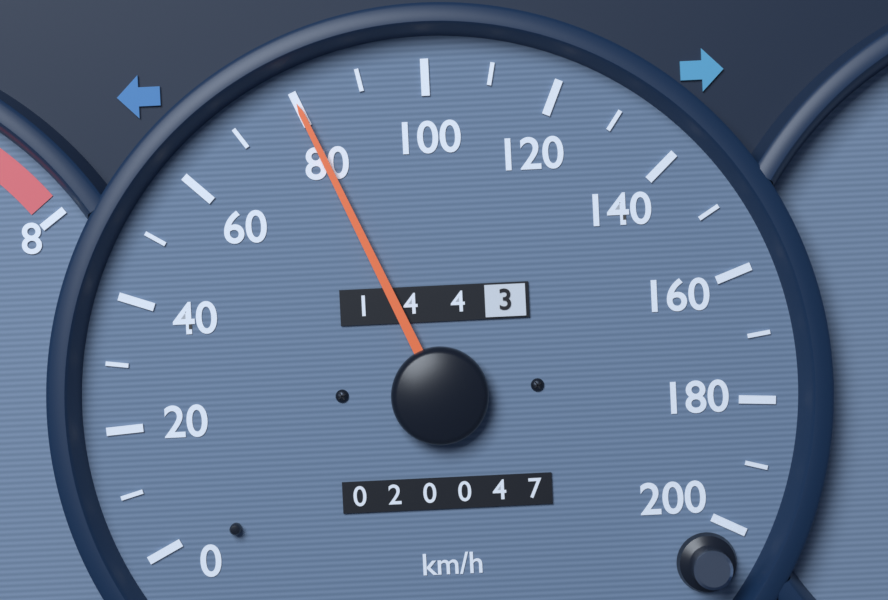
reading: 80 km/h
